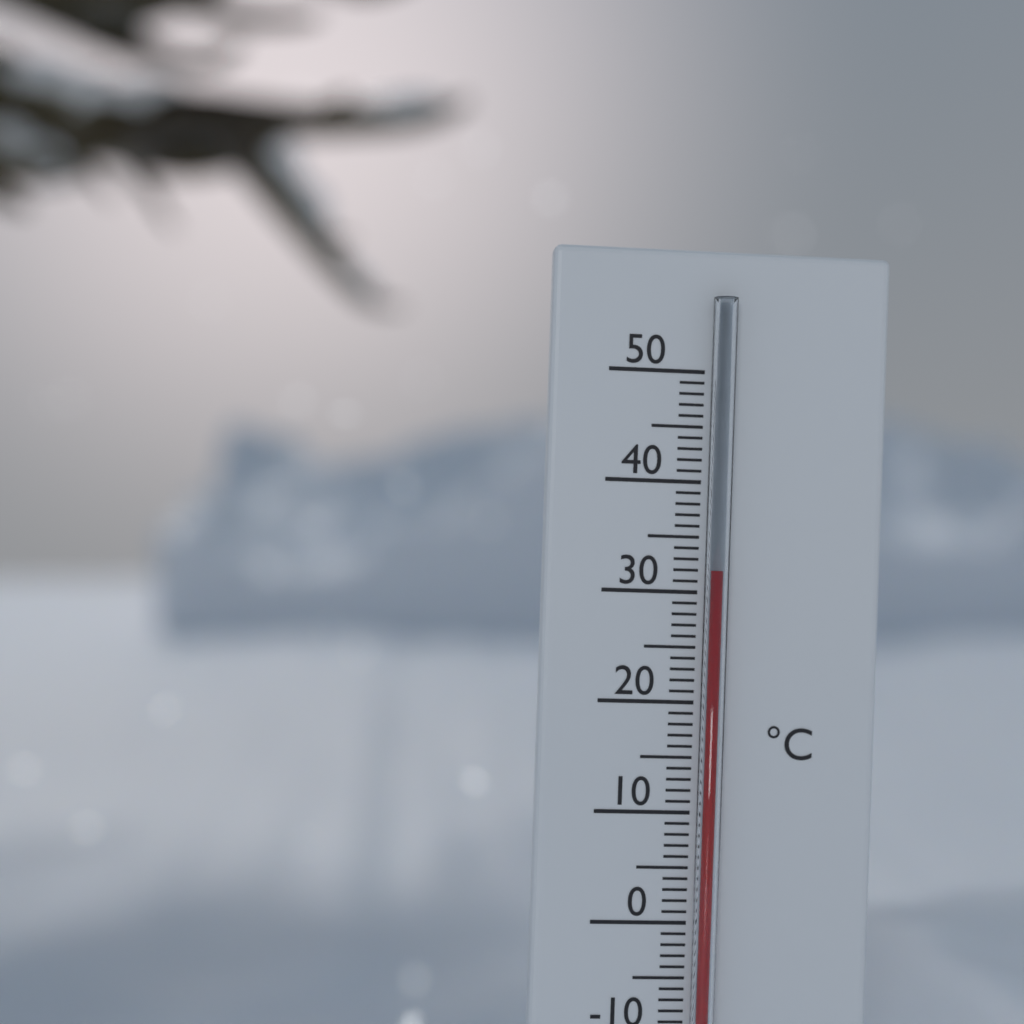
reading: 32 °C
